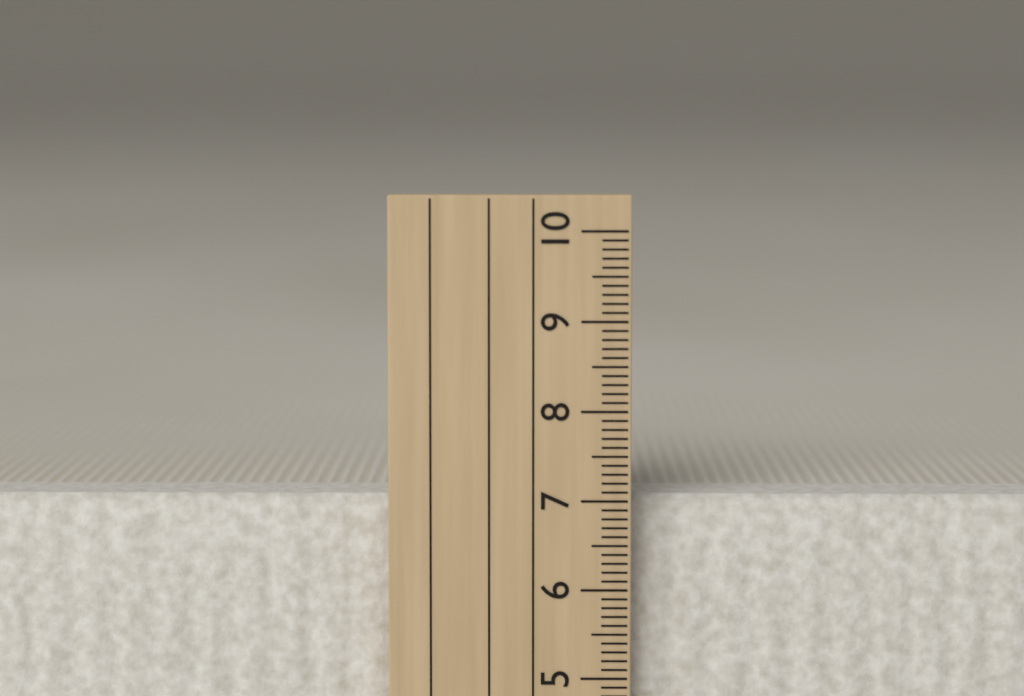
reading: 7.0 cm
